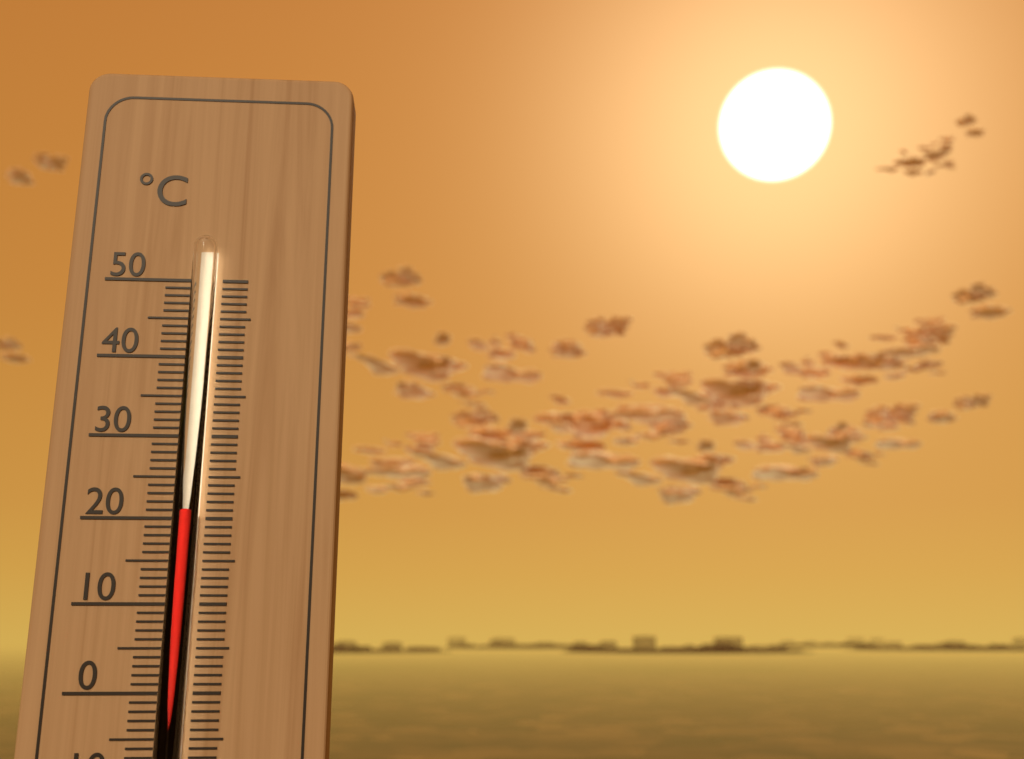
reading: 21 °C
